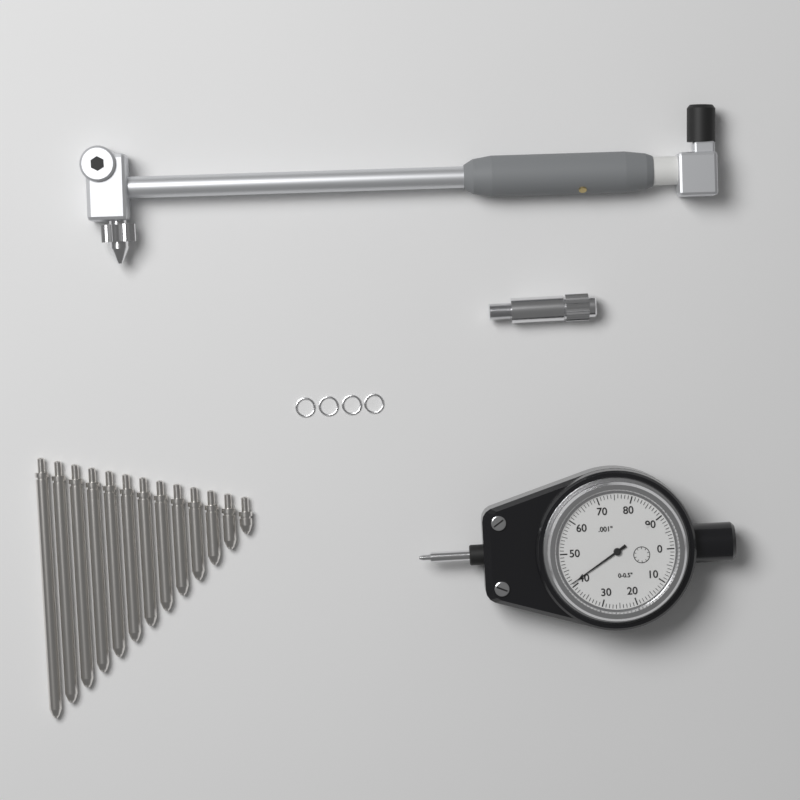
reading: 0.041 in
